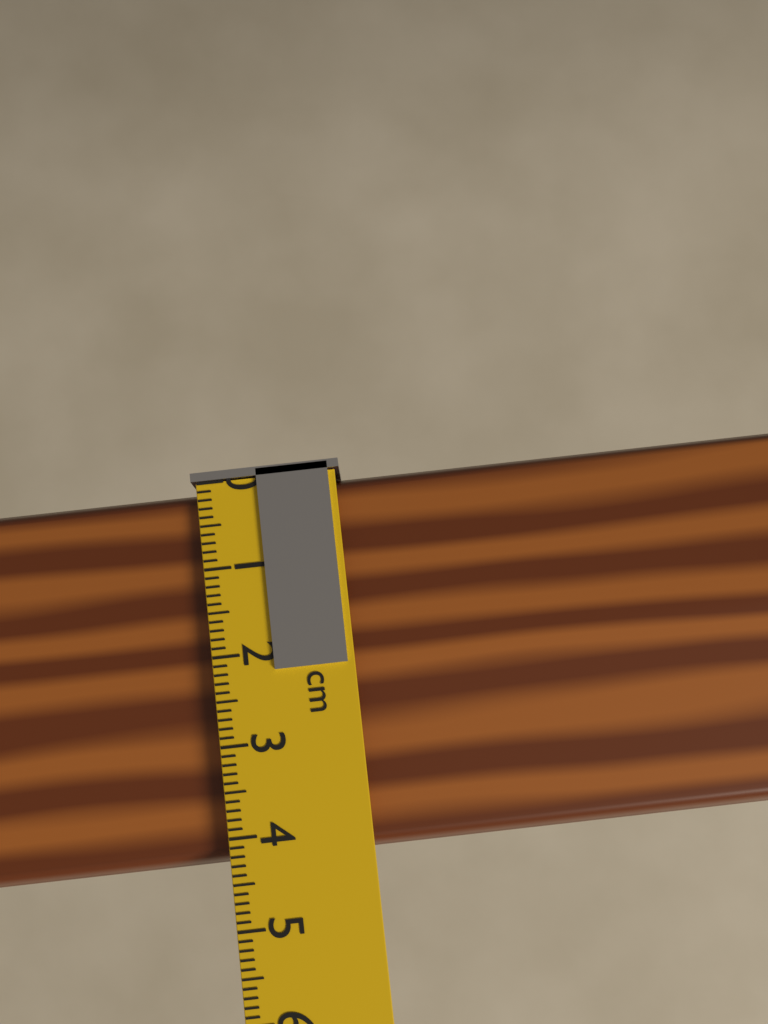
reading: 4.3 cm
